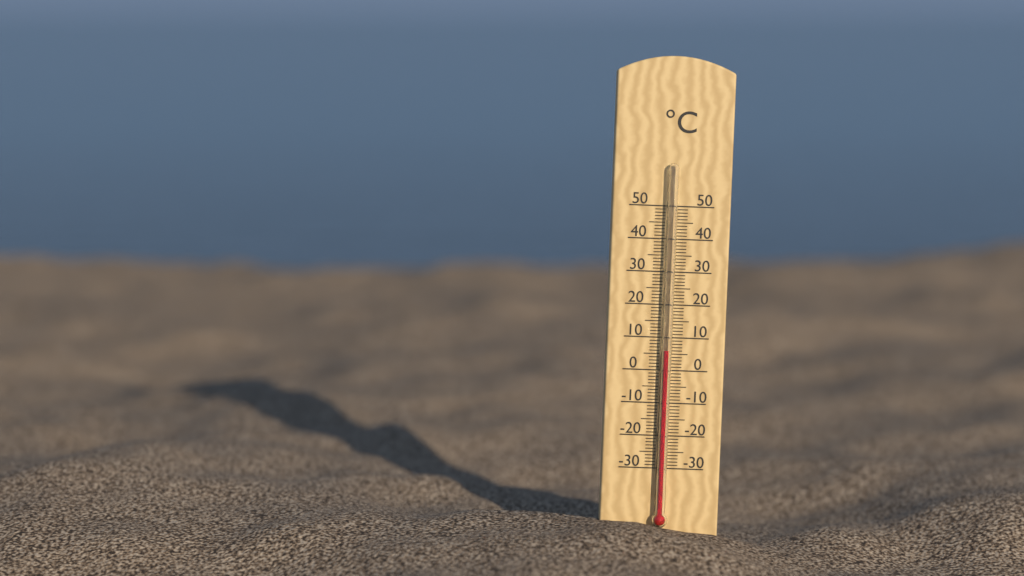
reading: 6 °C
